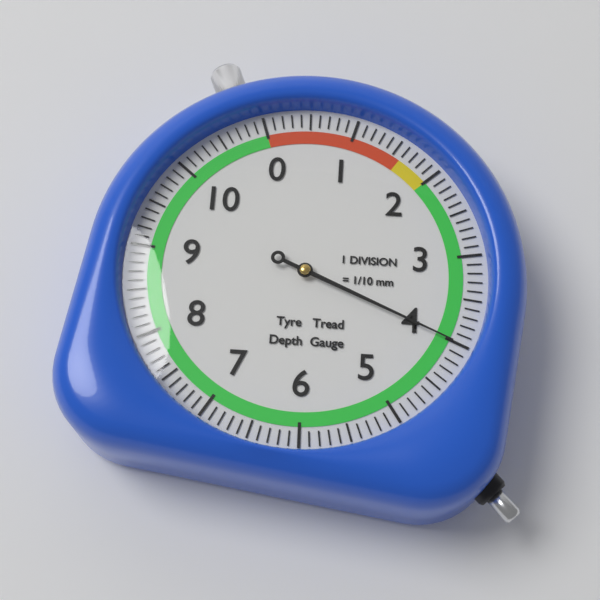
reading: 4.0 mm
